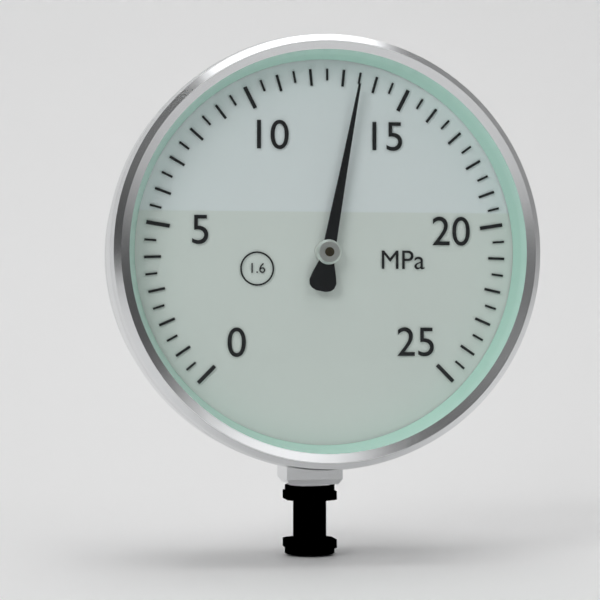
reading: 13.5 MPa
